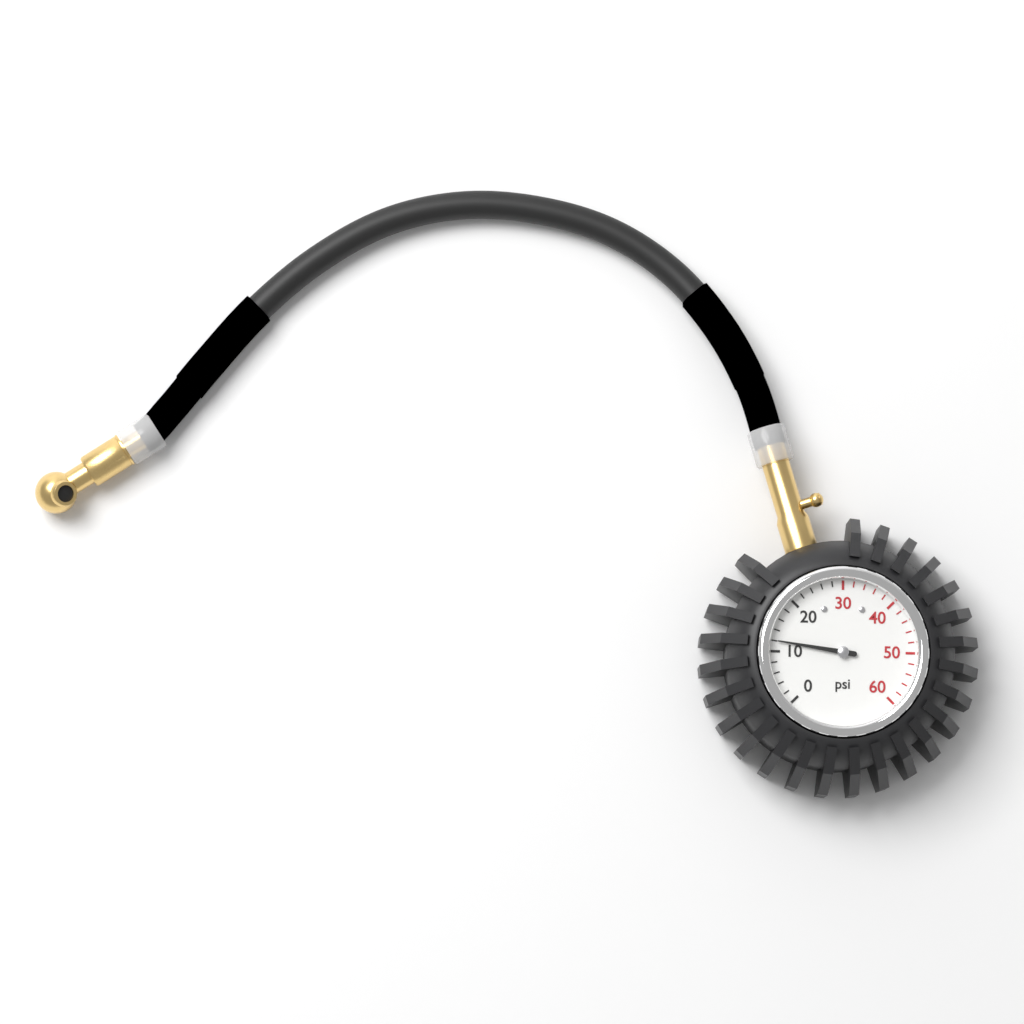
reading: 12 psi
